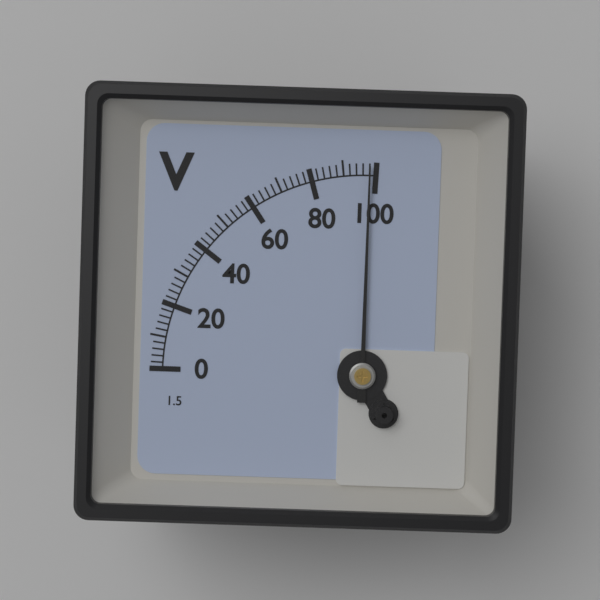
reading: 98 V
